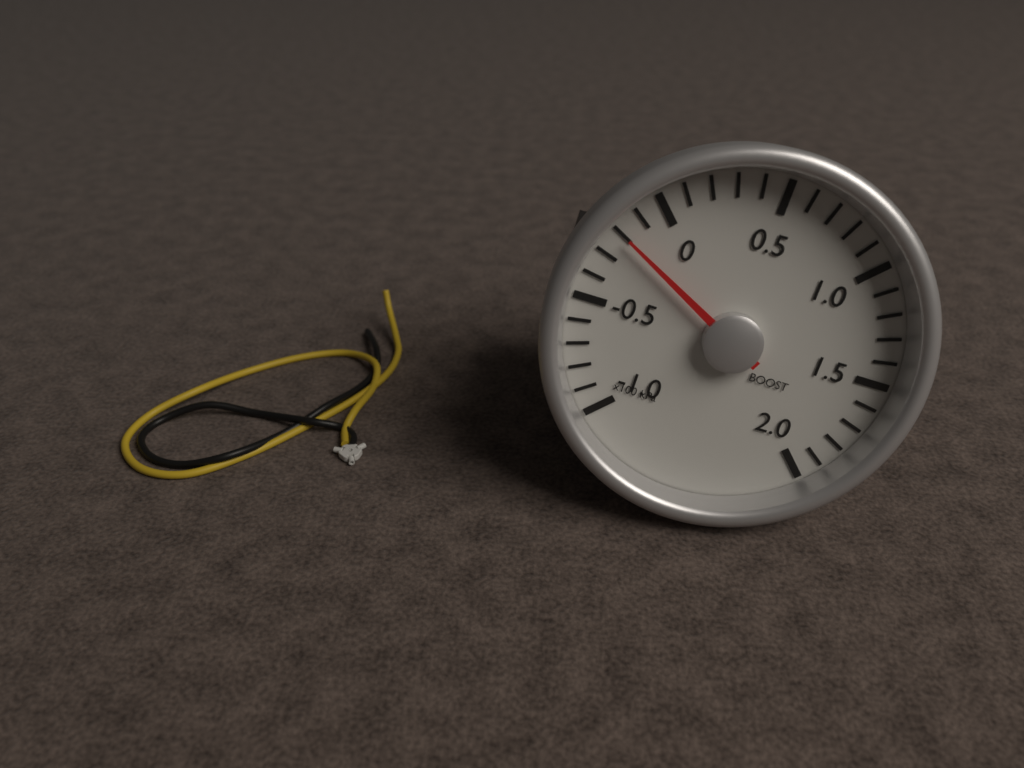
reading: -20 kPa
